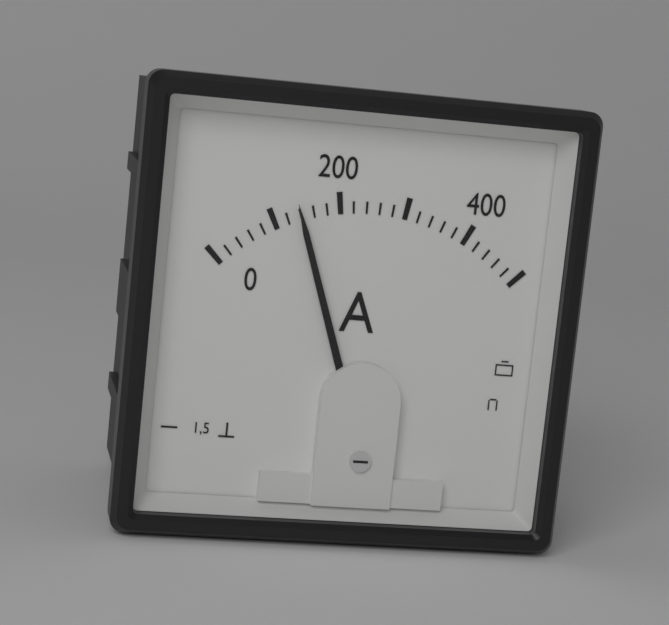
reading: 140 A
